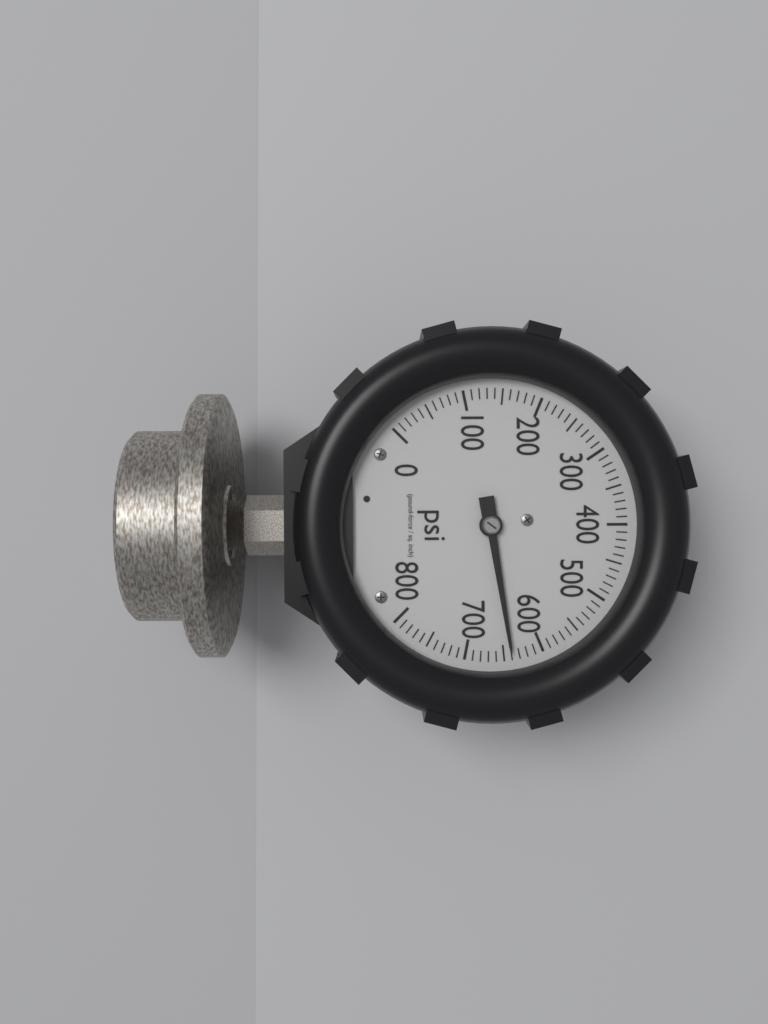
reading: 640 psi
